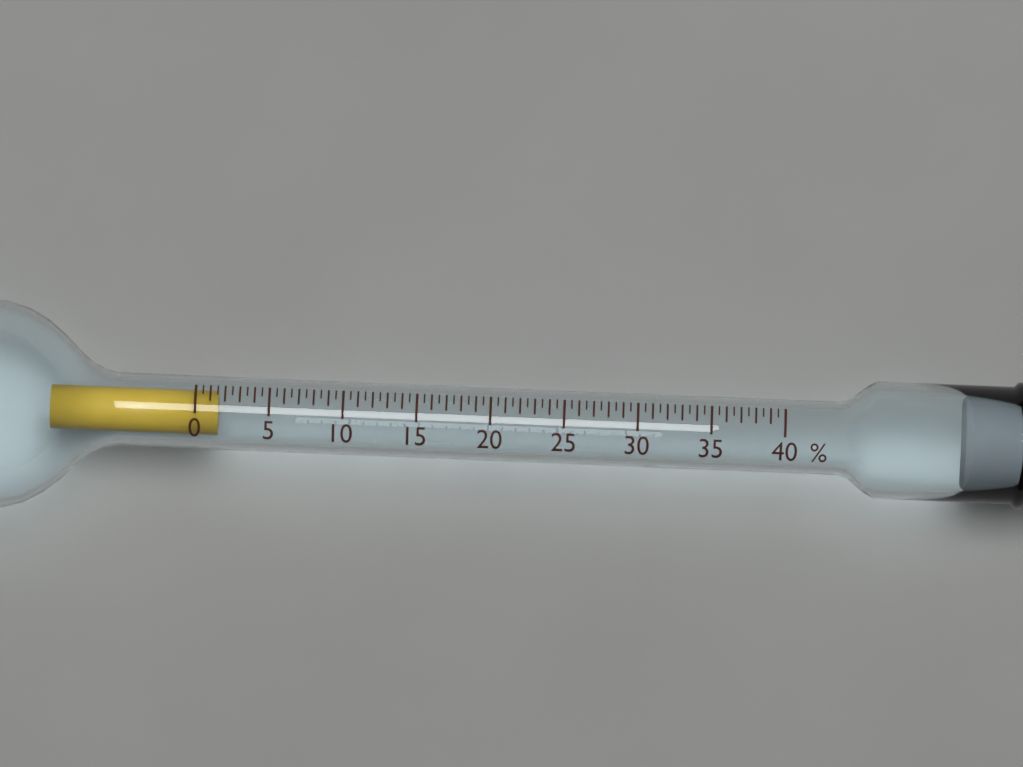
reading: 1.5 %
